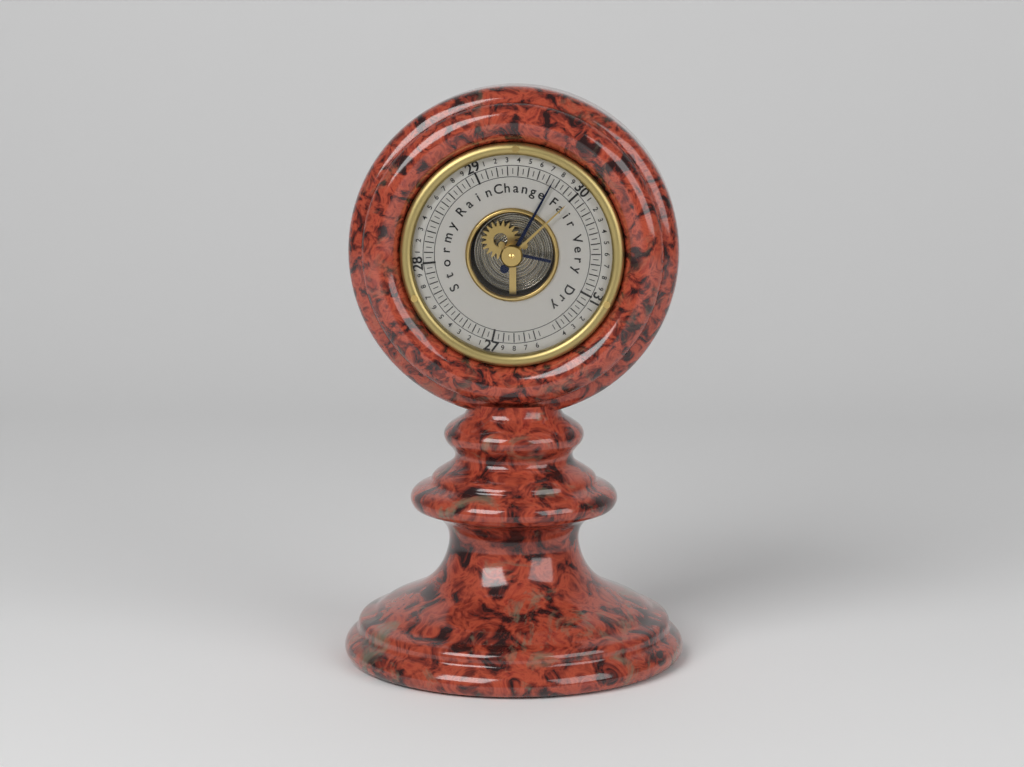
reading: 29.75 (no unit)
